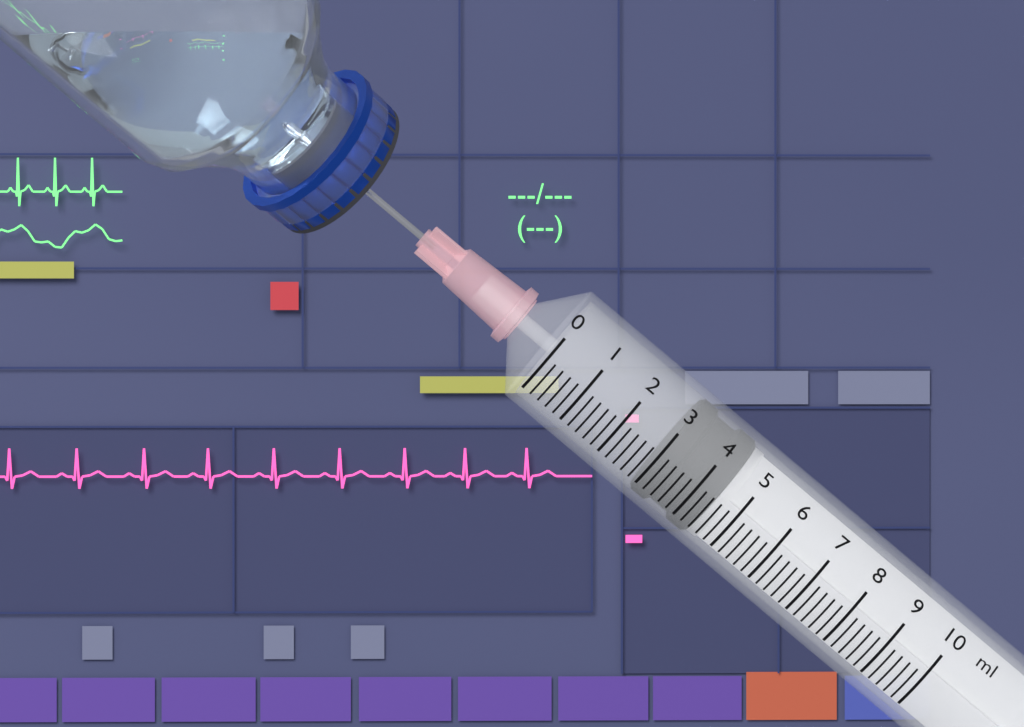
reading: 3.0 ml
